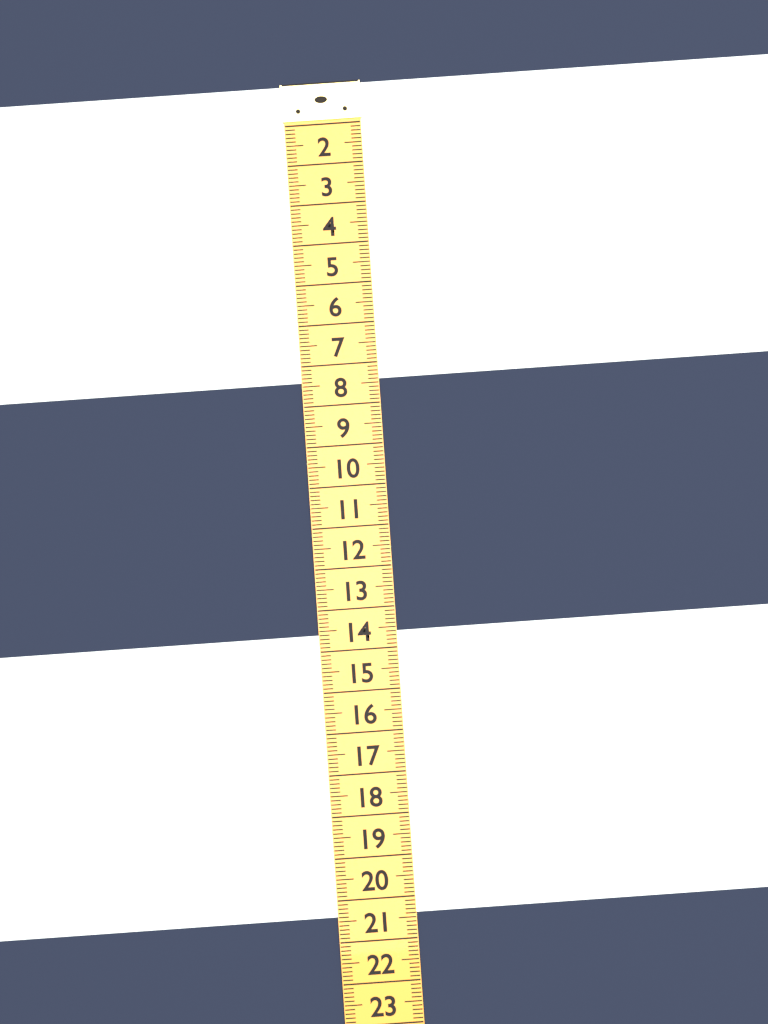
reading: 7.4 (no unit)
